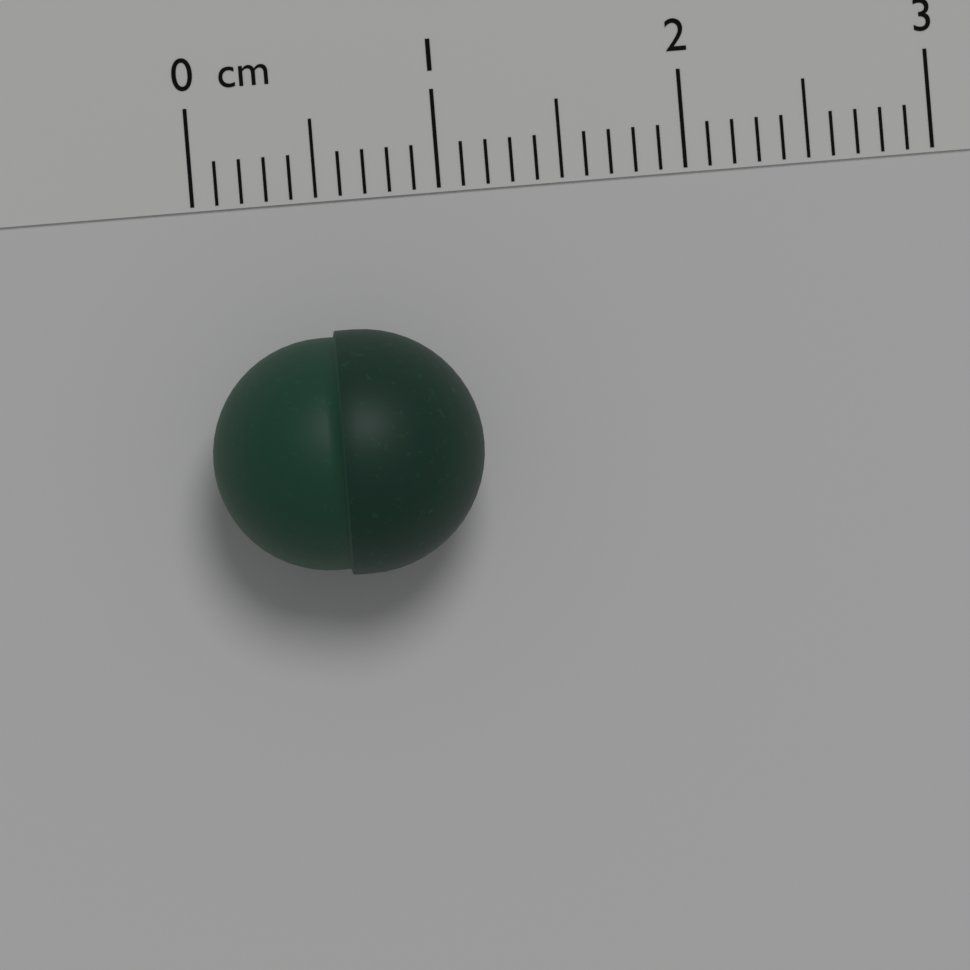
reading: 1.1 cm
